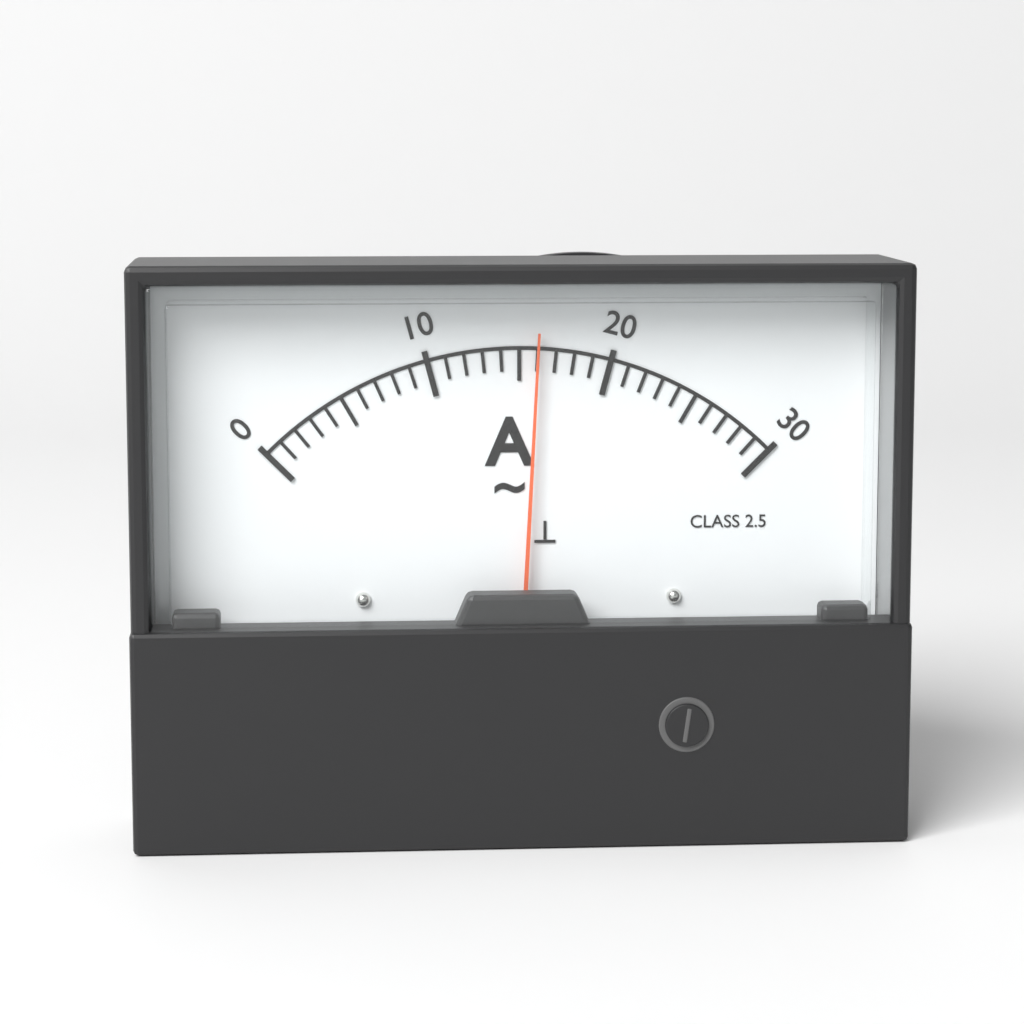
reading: 16 A
